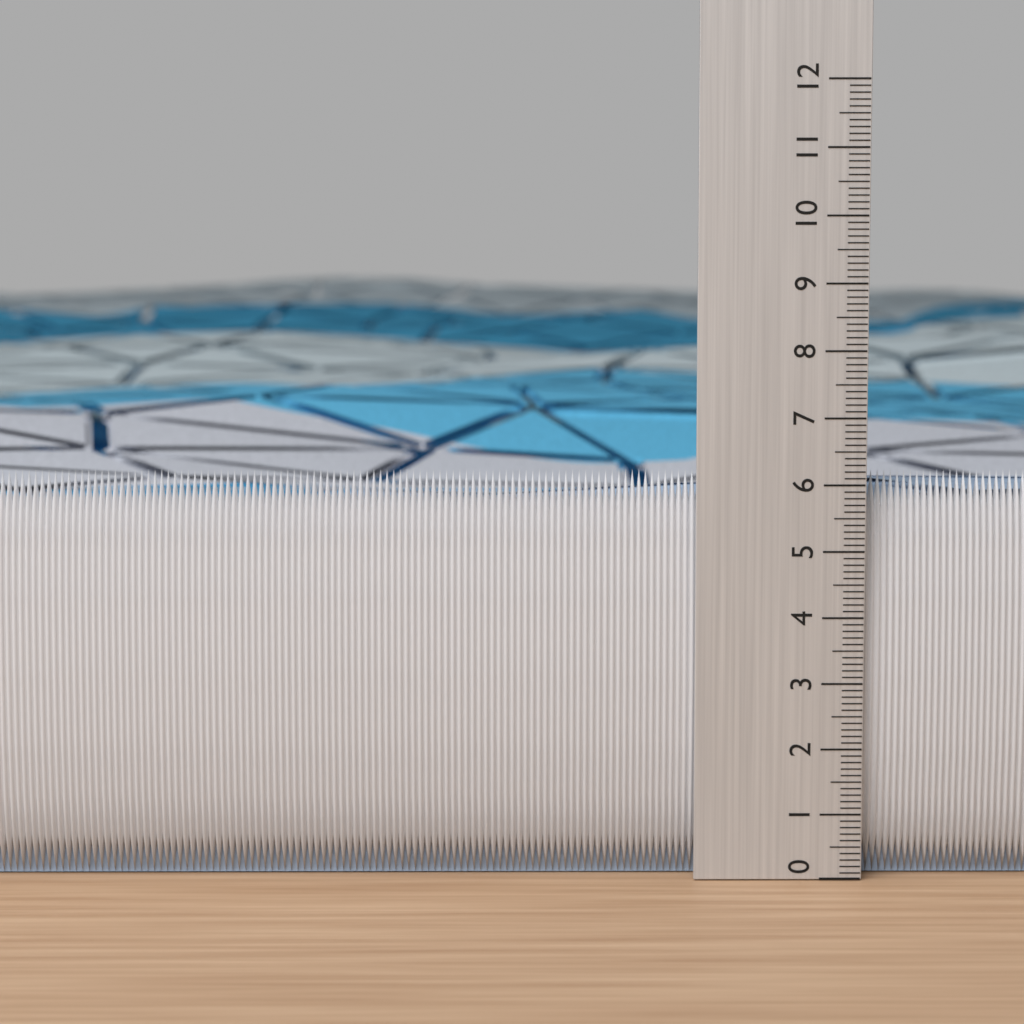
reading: 6.2 (no unit)
